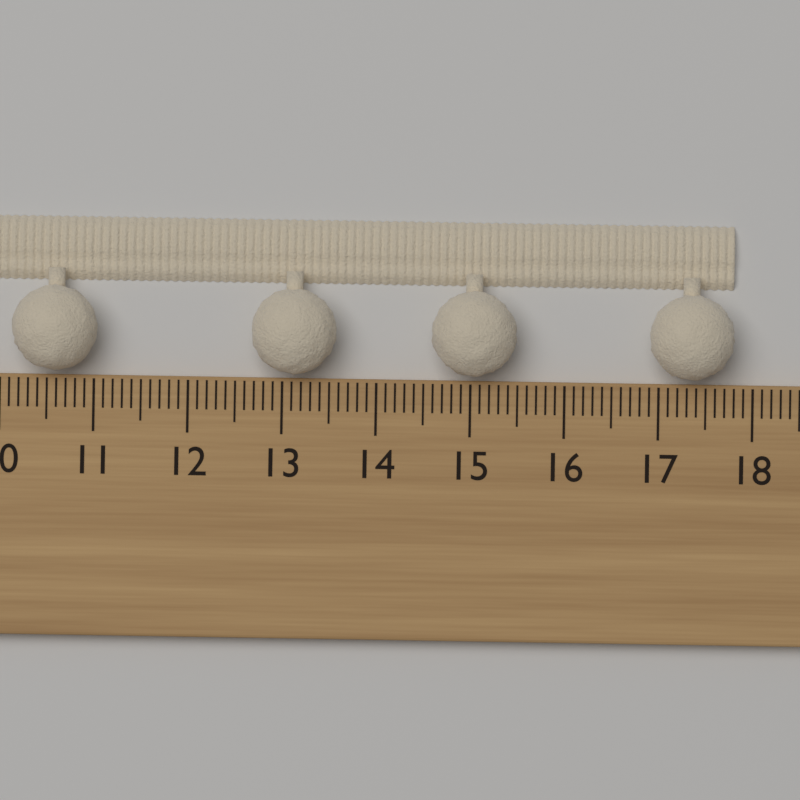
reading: 17.8 cm
